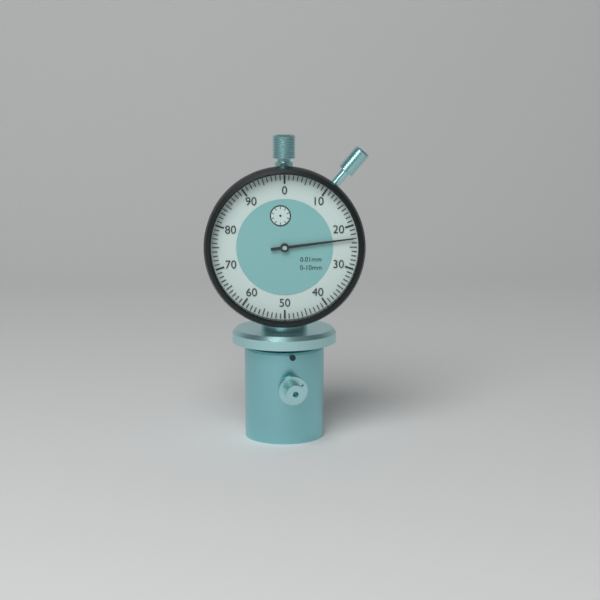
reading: 0.23 mm
